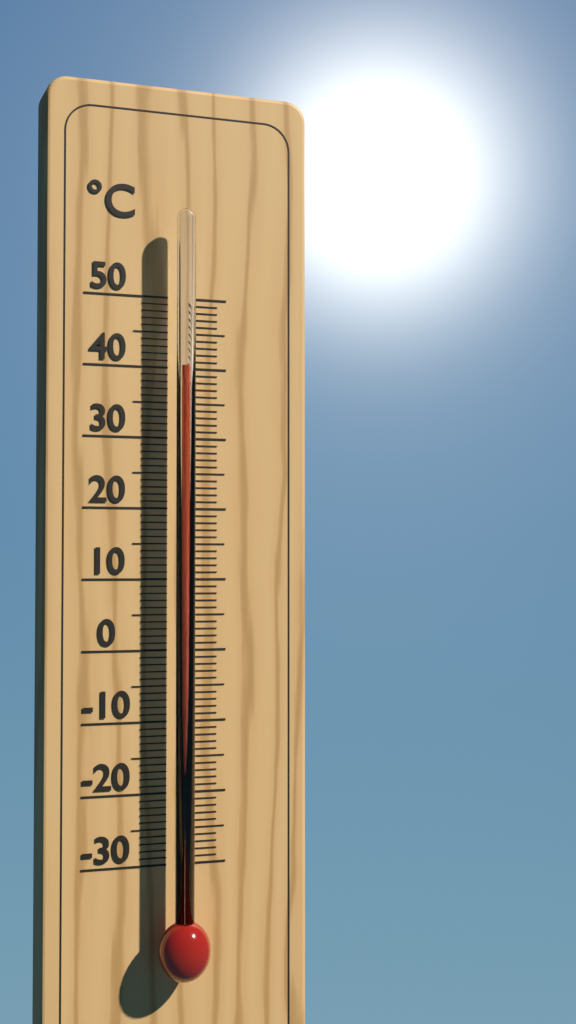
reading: 40 °C
